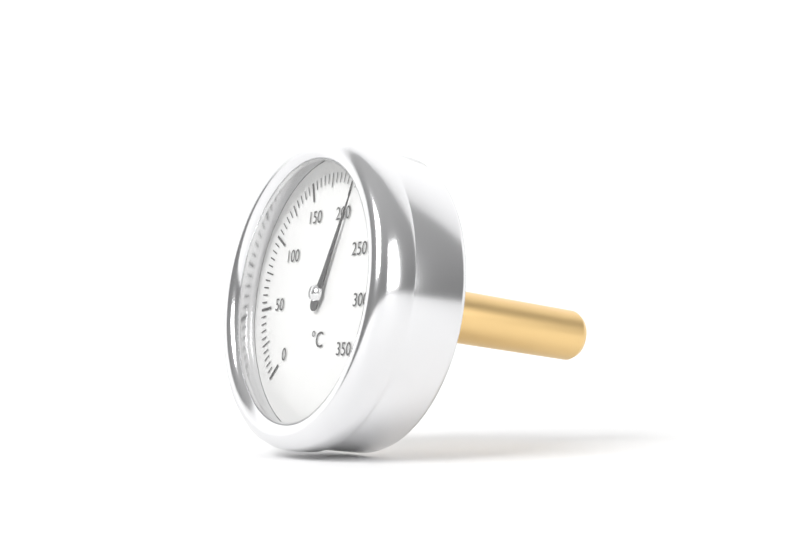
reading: 205 °C
